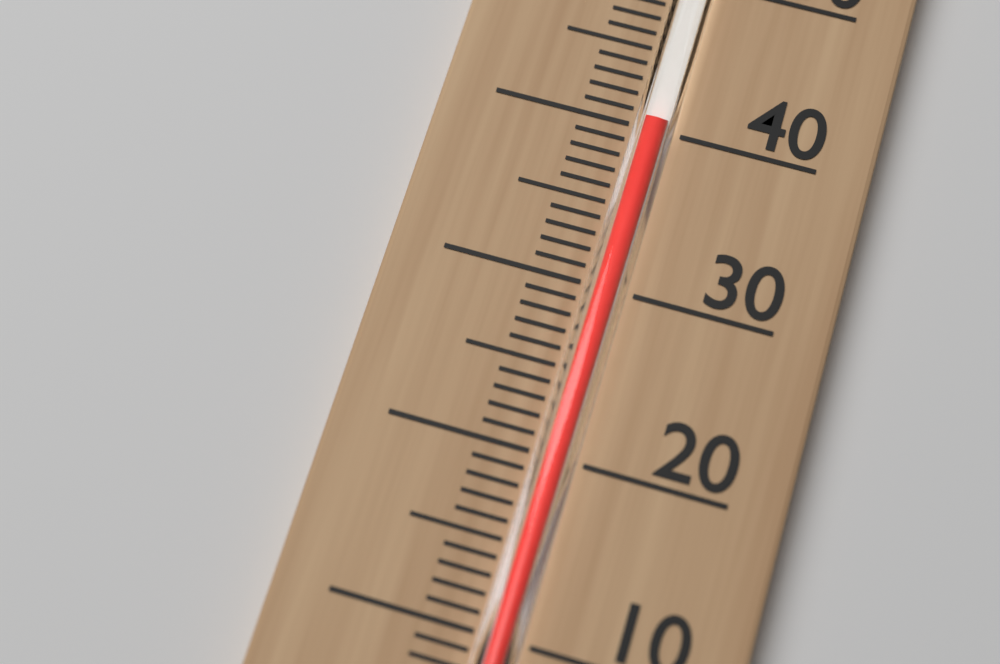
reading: 40 °C
